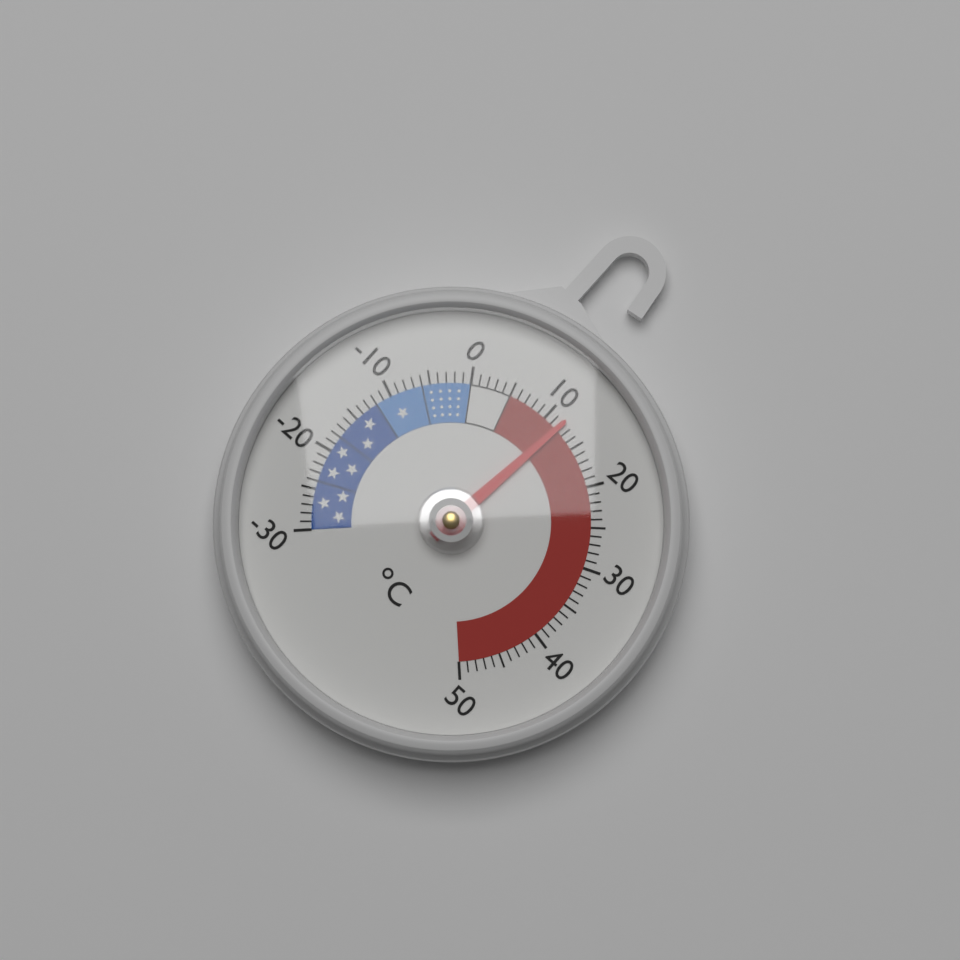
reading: 12 °C
